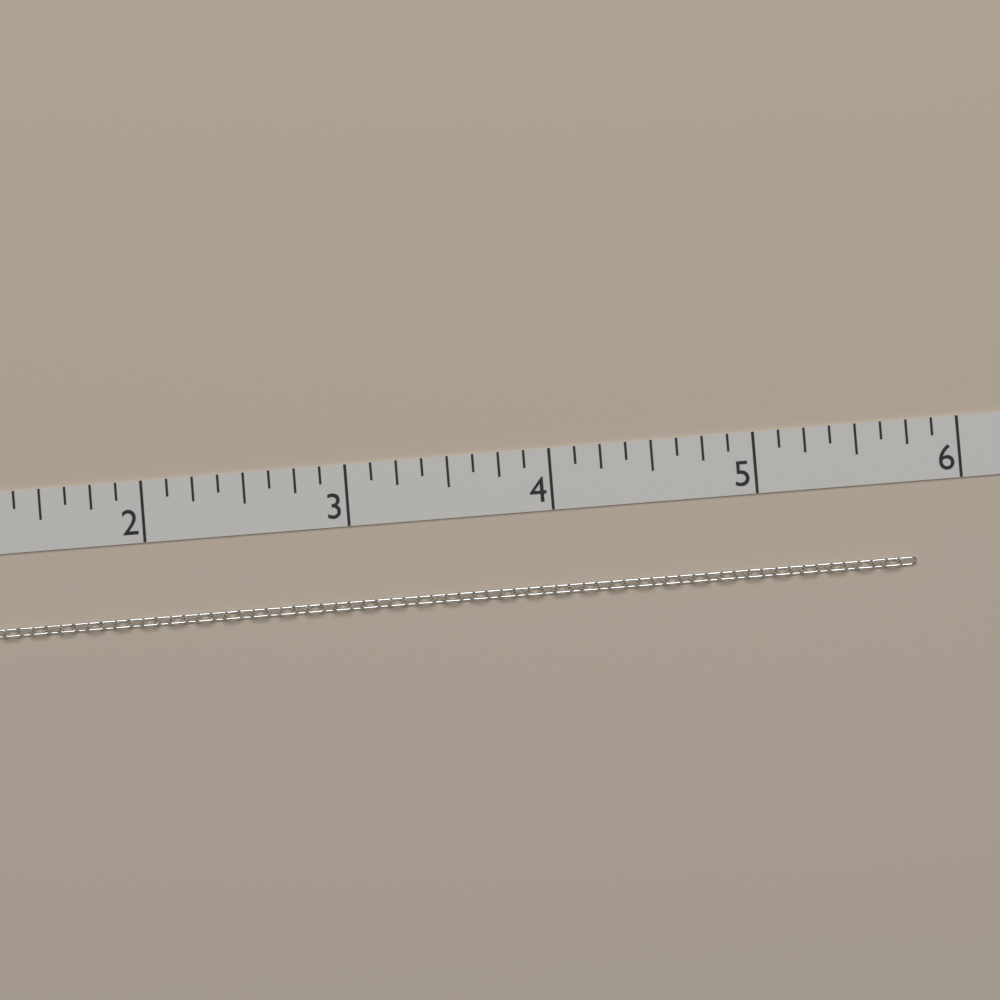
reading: 5.750 in
